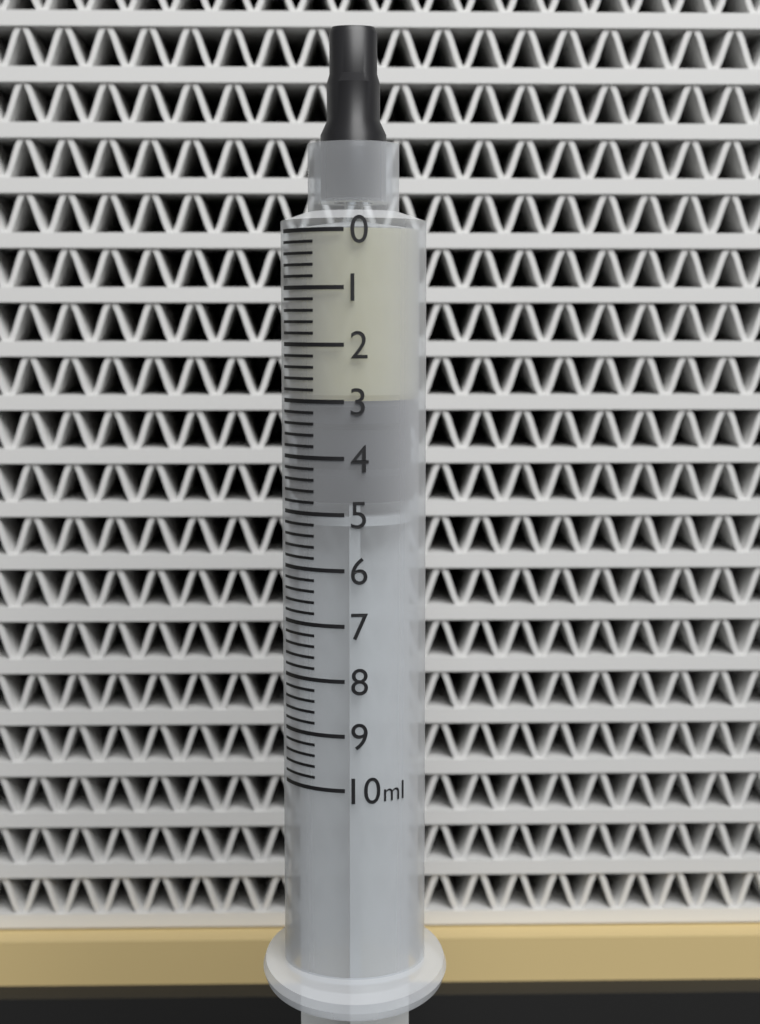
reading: 3.0 ml
